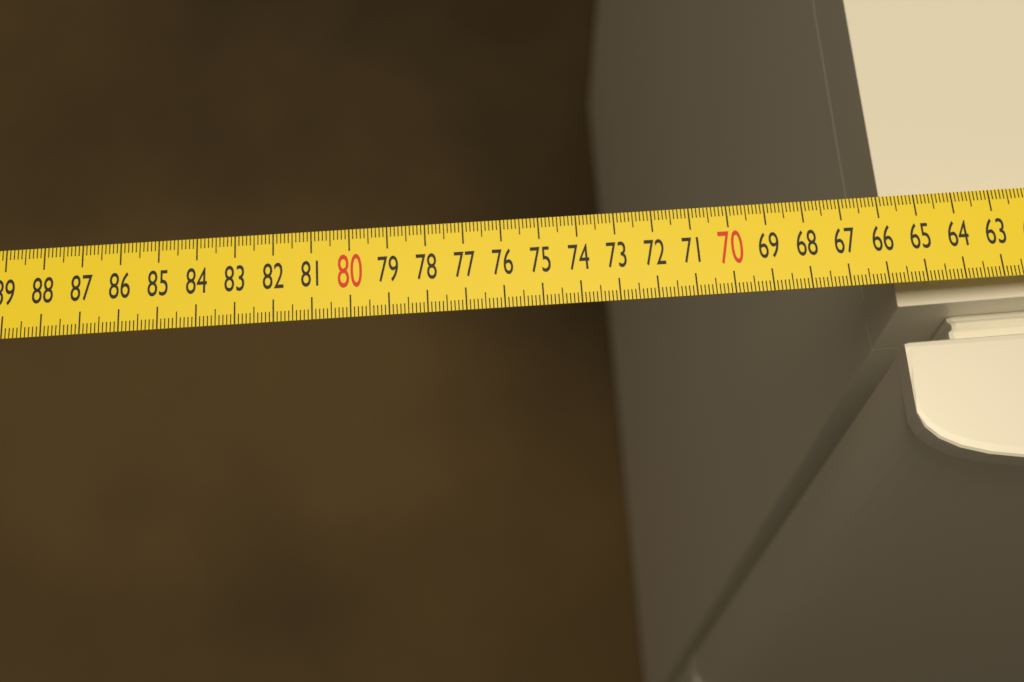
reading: 65.6 cm
